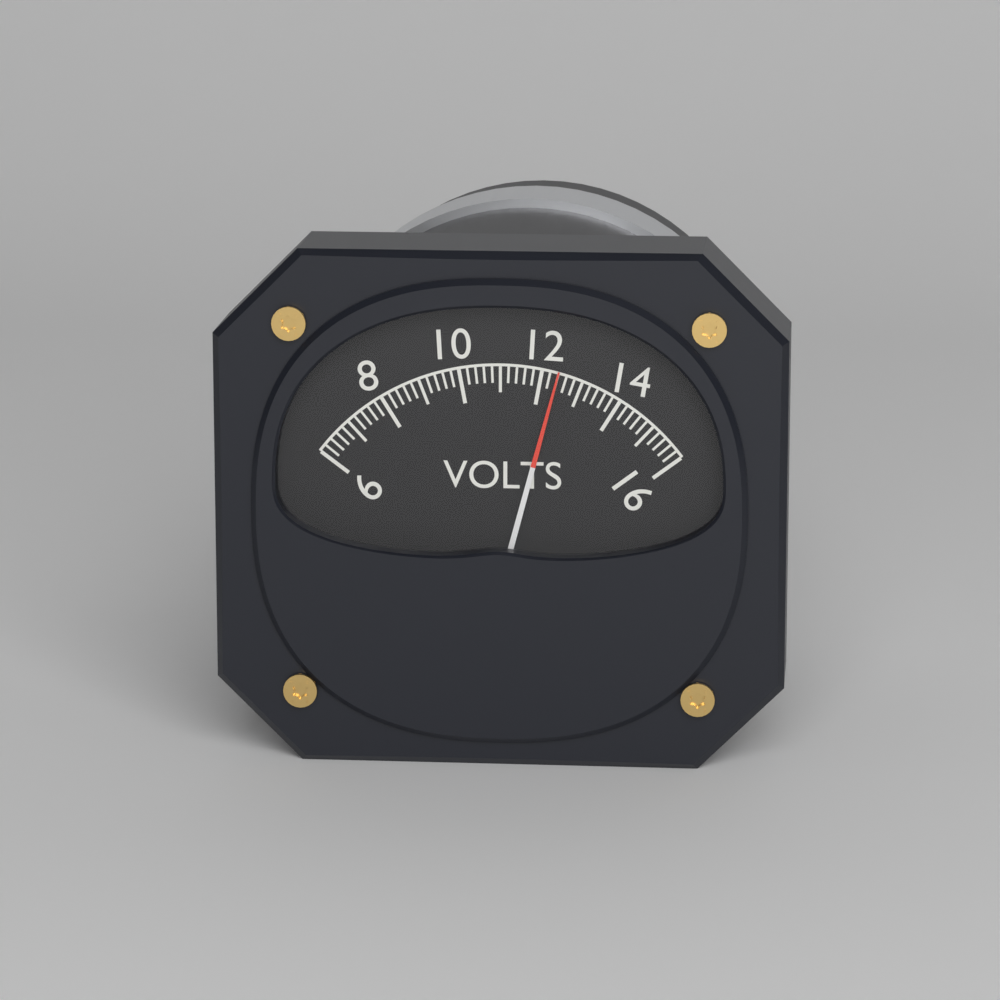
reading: 12.4 V
